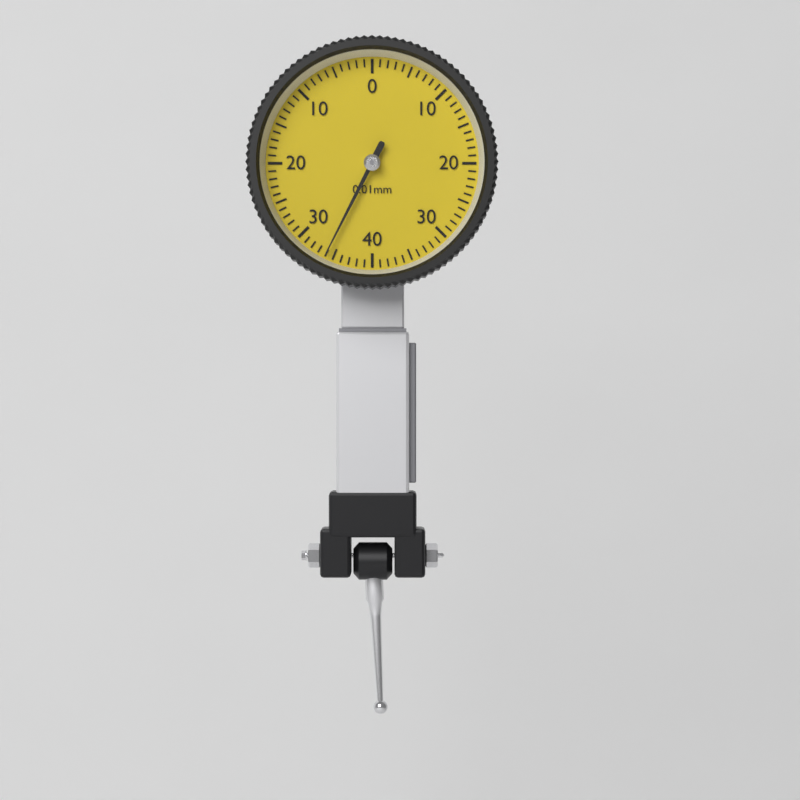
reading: 0.34 mm
